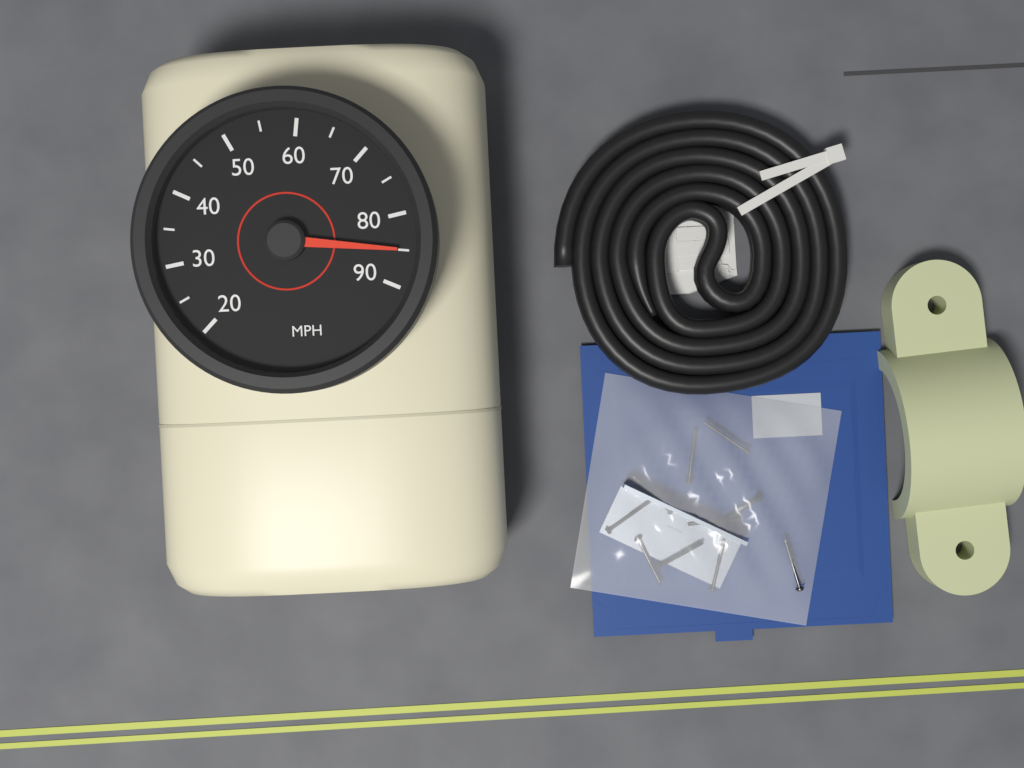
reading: 85 MPH
